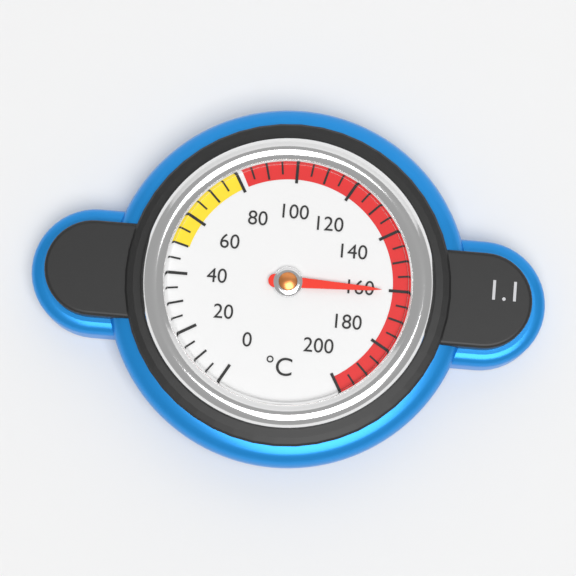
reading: 160 °C
